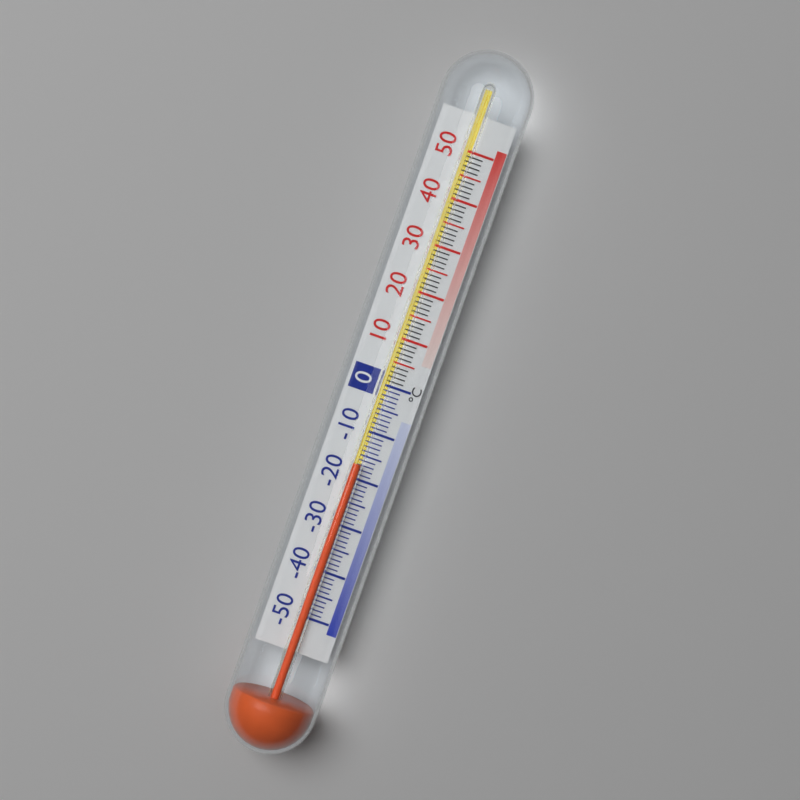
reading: -17 °C
